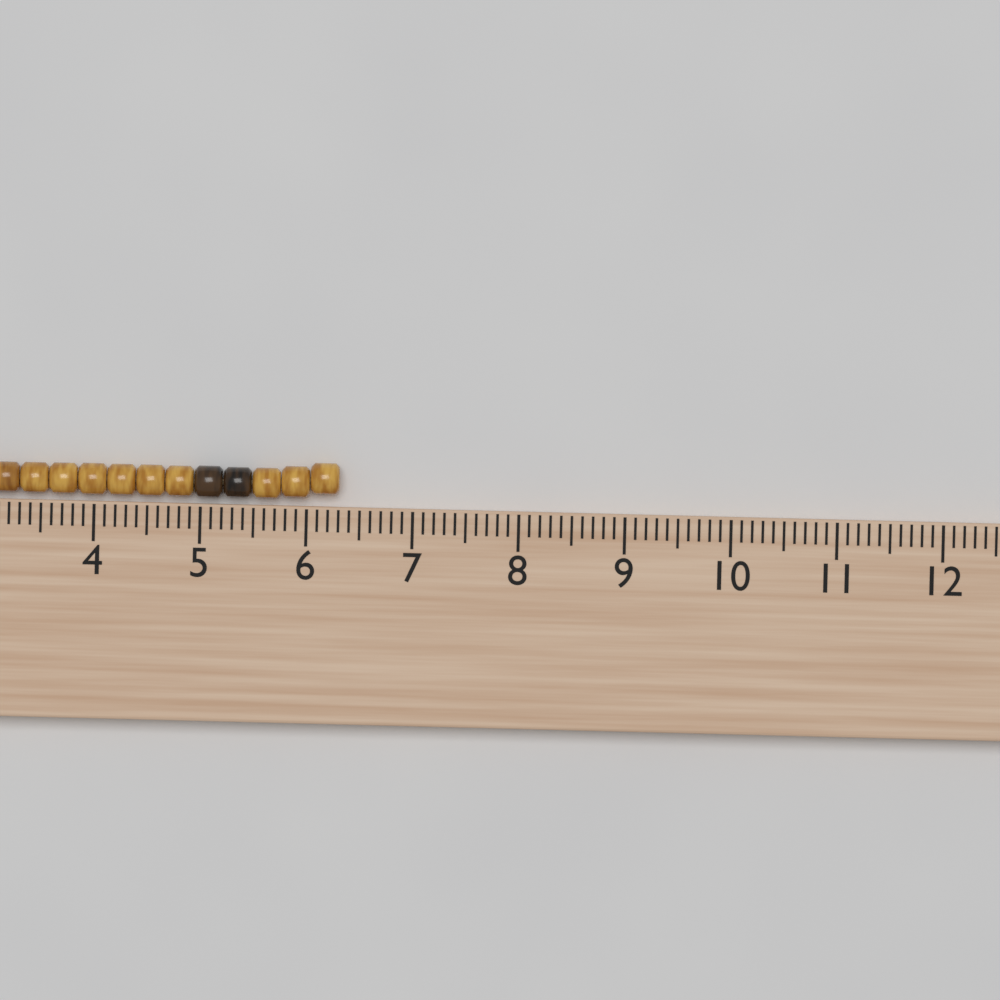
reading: 6.3 cm
